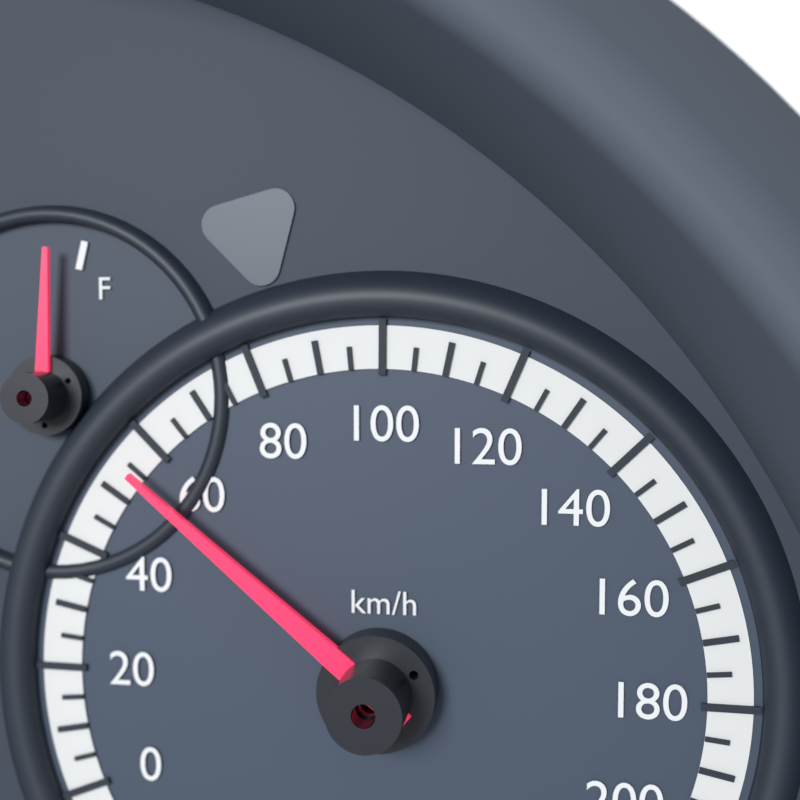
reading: 55 km/h
